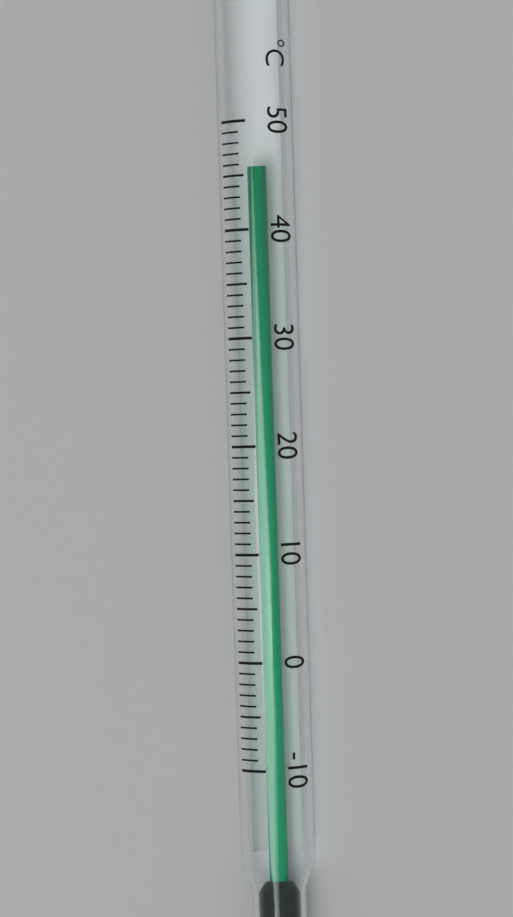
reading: 46 °C
